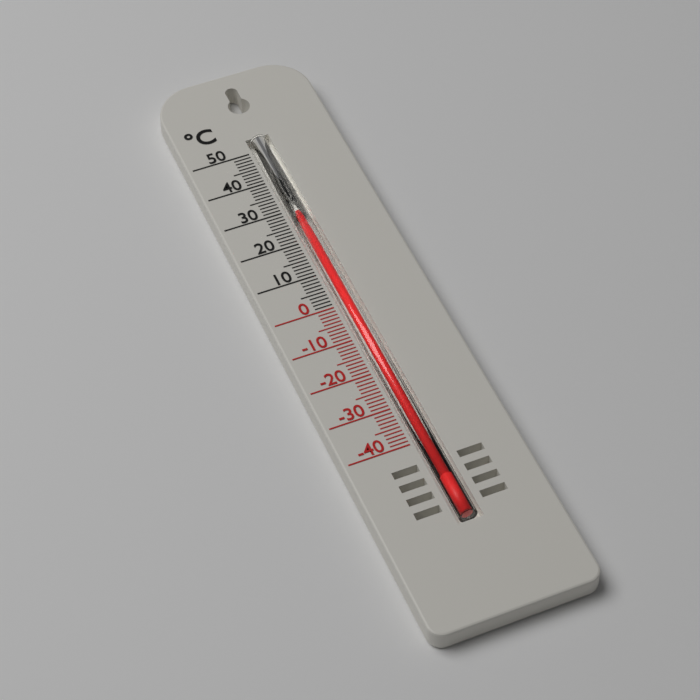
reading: 29 °C
